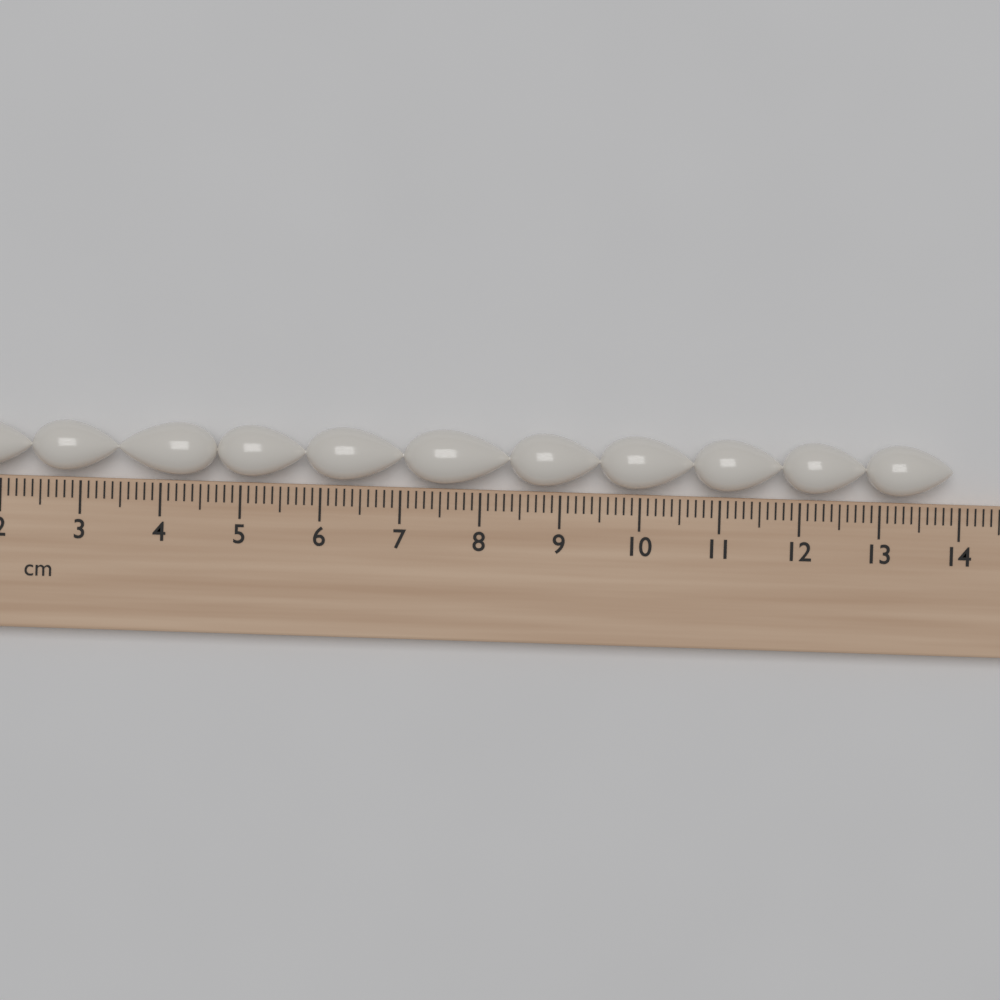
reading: 13.9 cm
